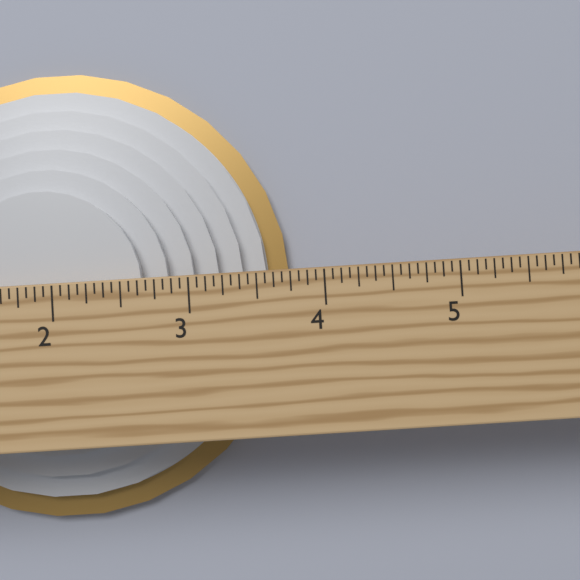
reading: 3.7500 in
